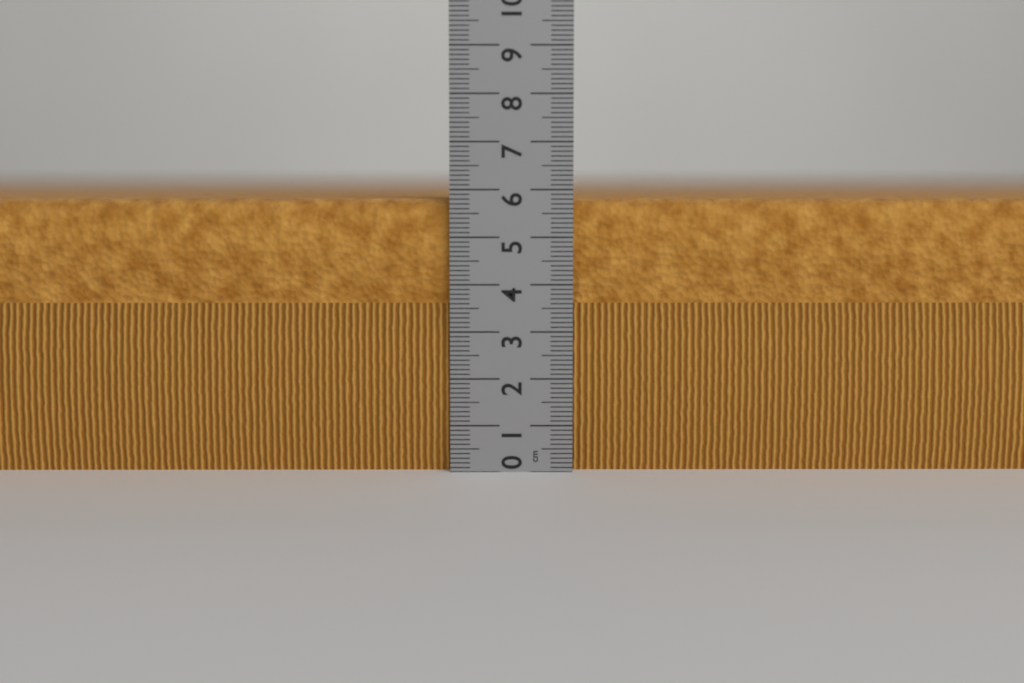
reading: 5.8 cm
